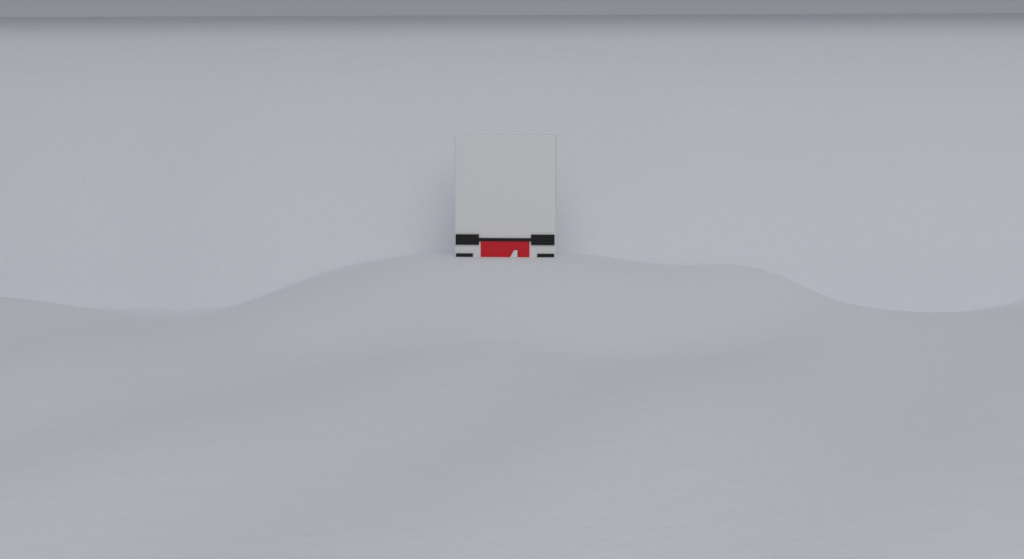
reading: 3.9 (no unit)
